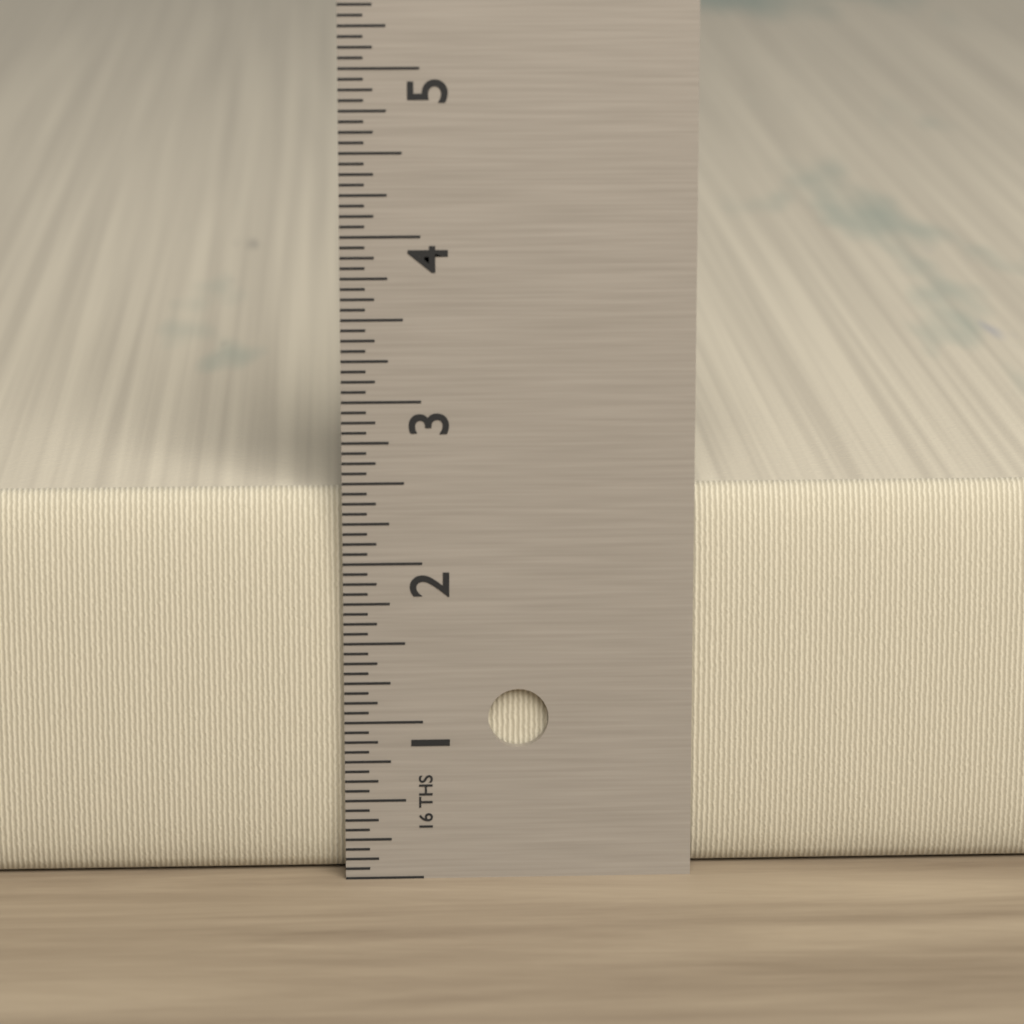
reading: 2.4375 in
